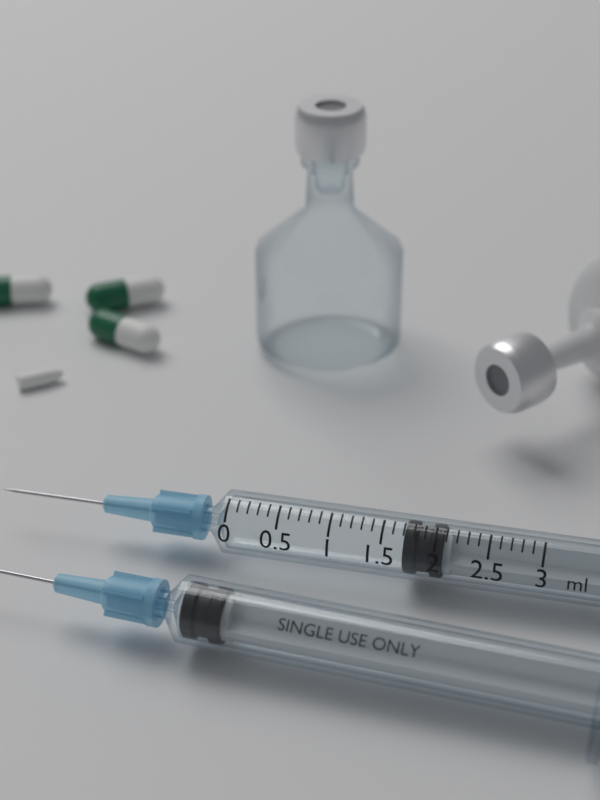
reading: 1.7 ml
